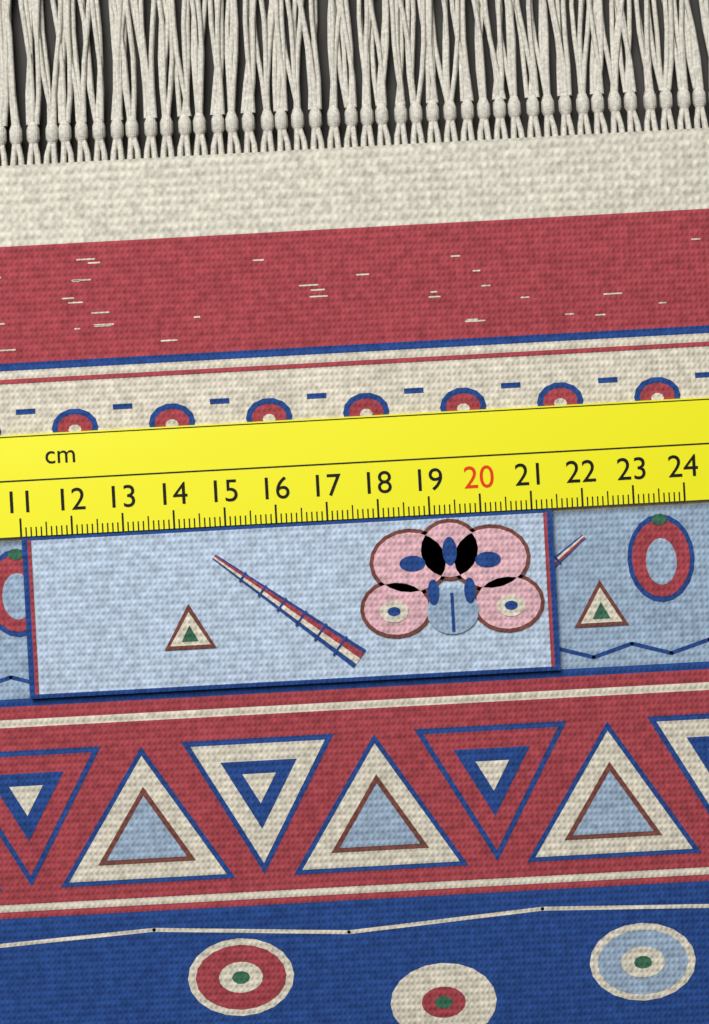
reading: 21.4 cm
